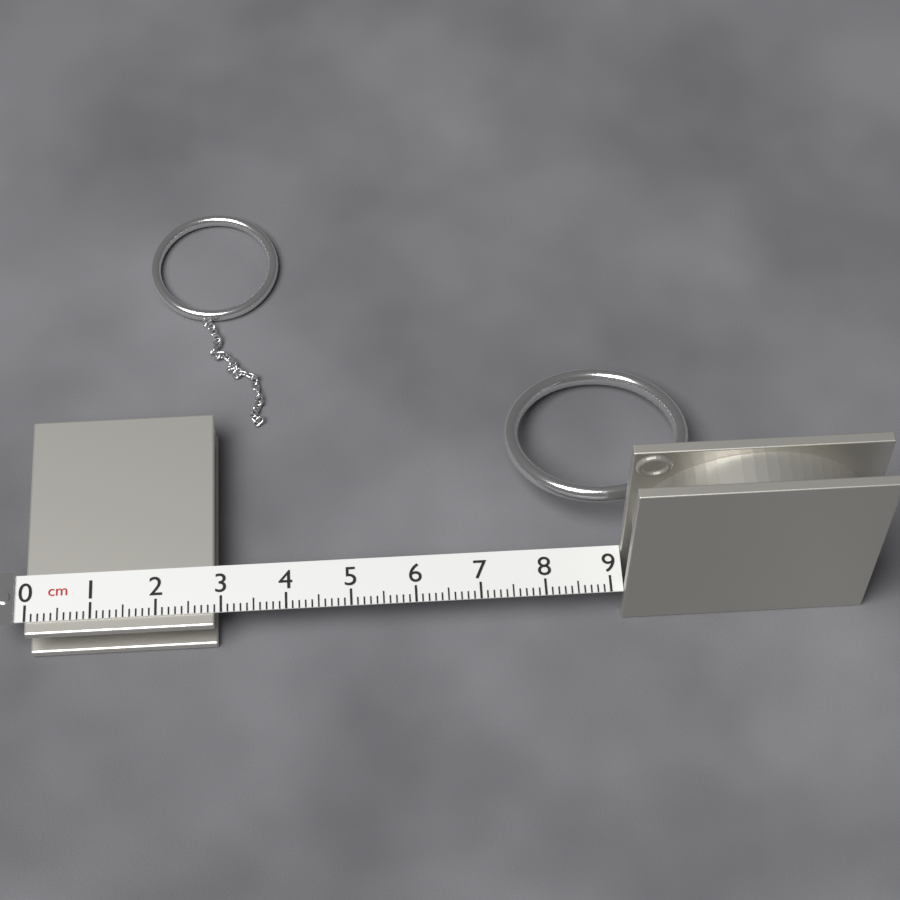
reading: 2.9 cm
